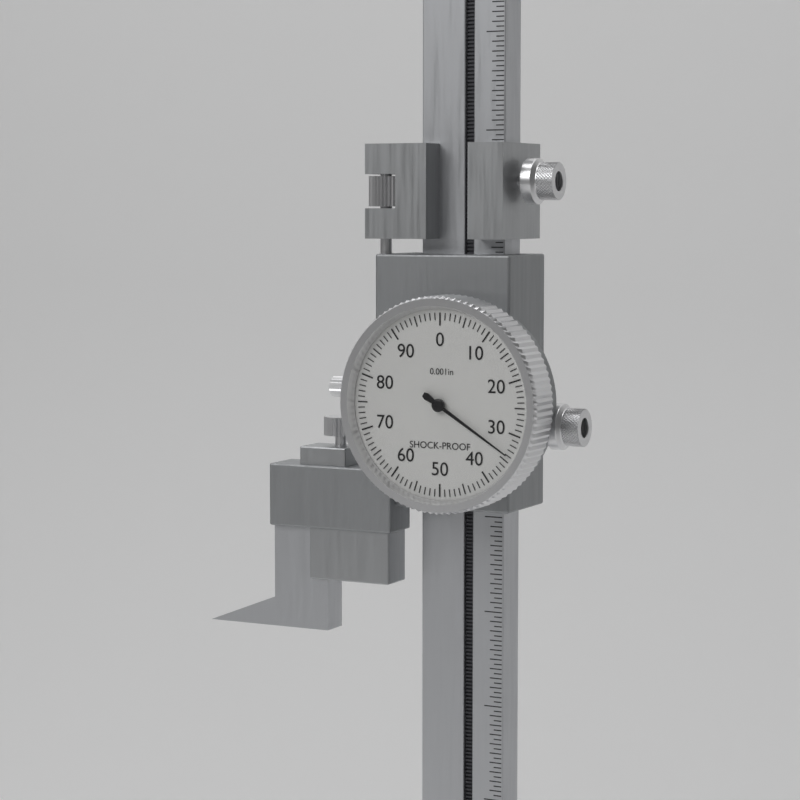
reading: 0.034 in
